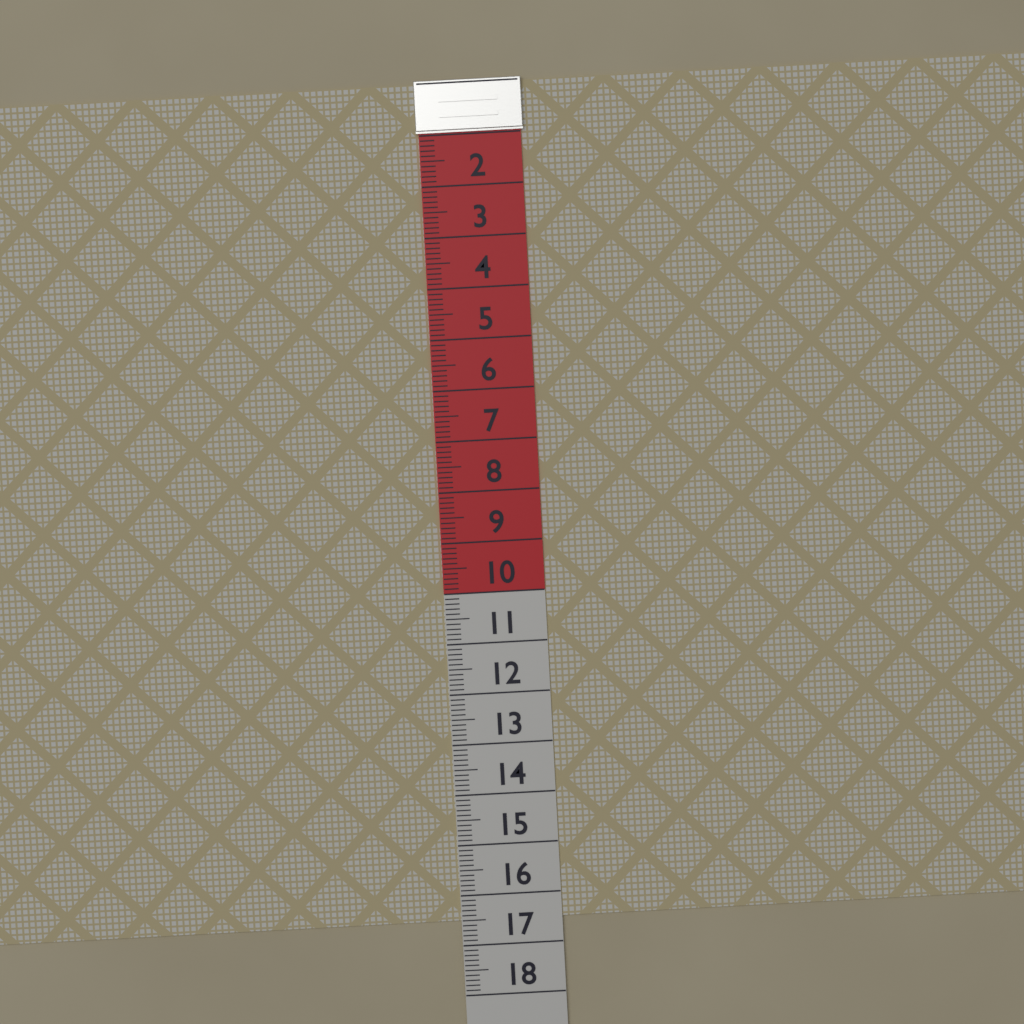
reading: 16.5 (no unit)
